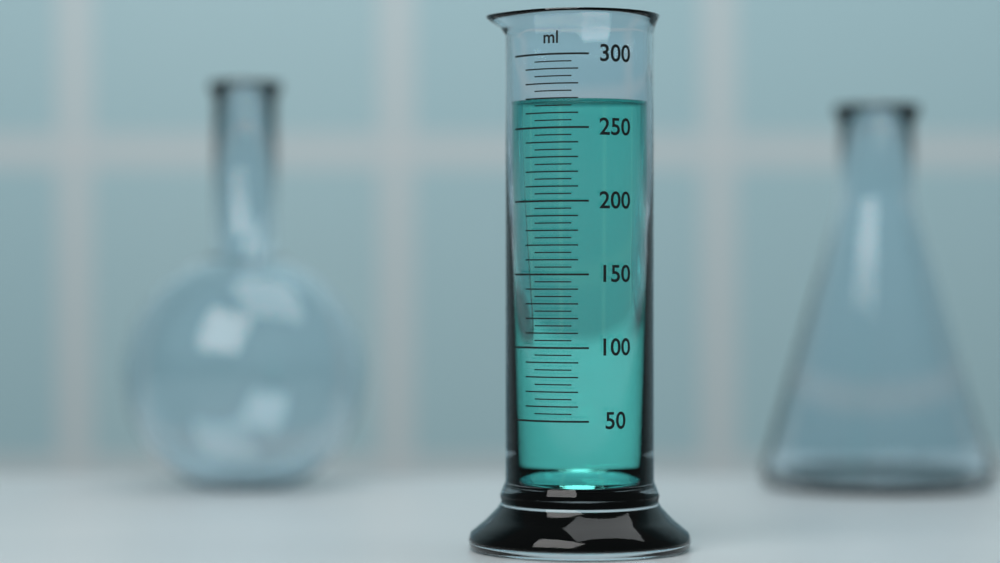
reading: 270 ml
